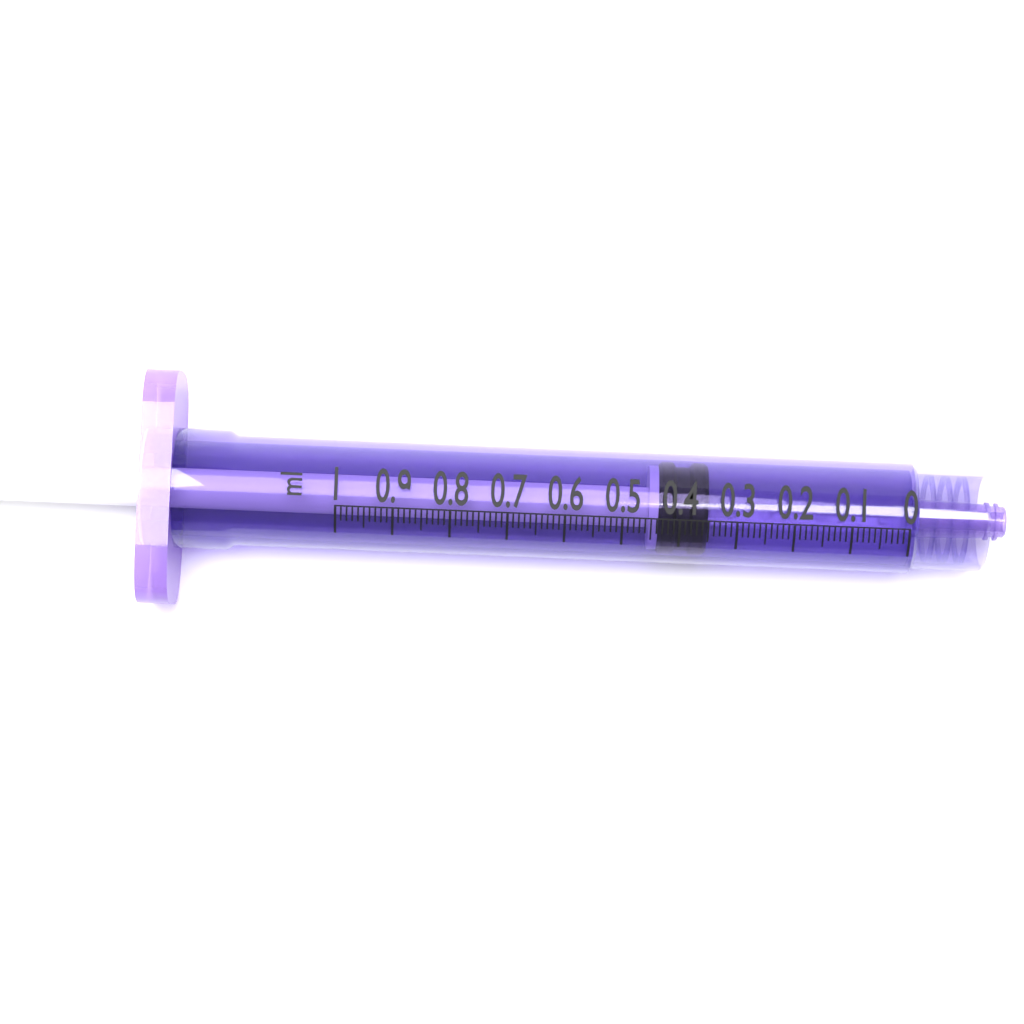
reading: 0.35 ml
